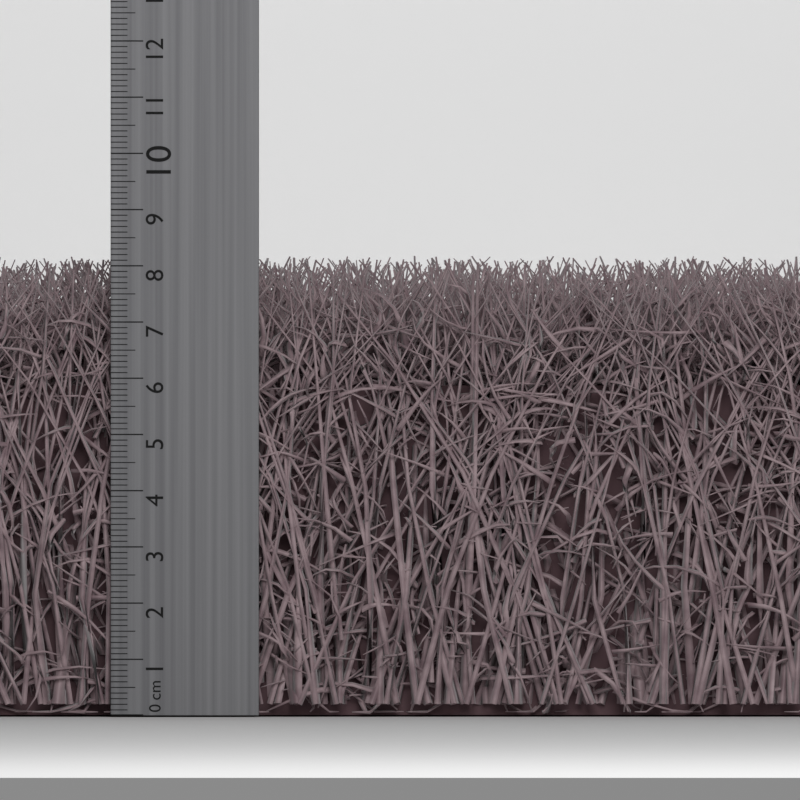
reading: 8.1 cm
